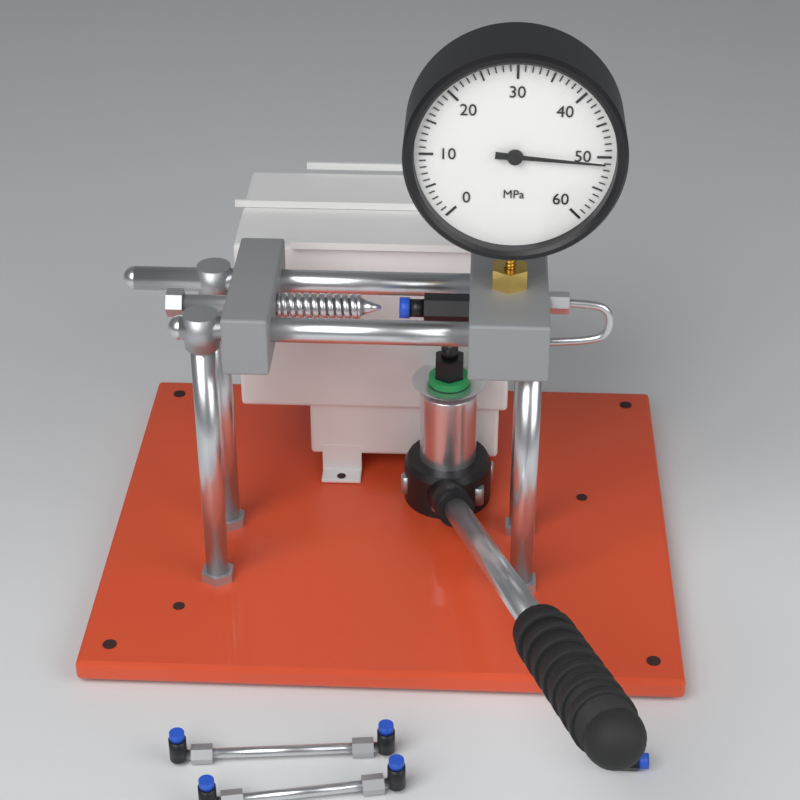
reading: 51 MPa
